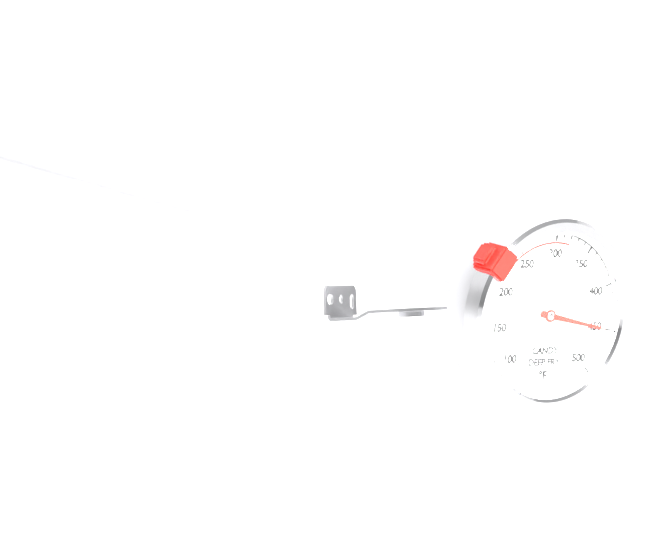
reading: 450 °F
